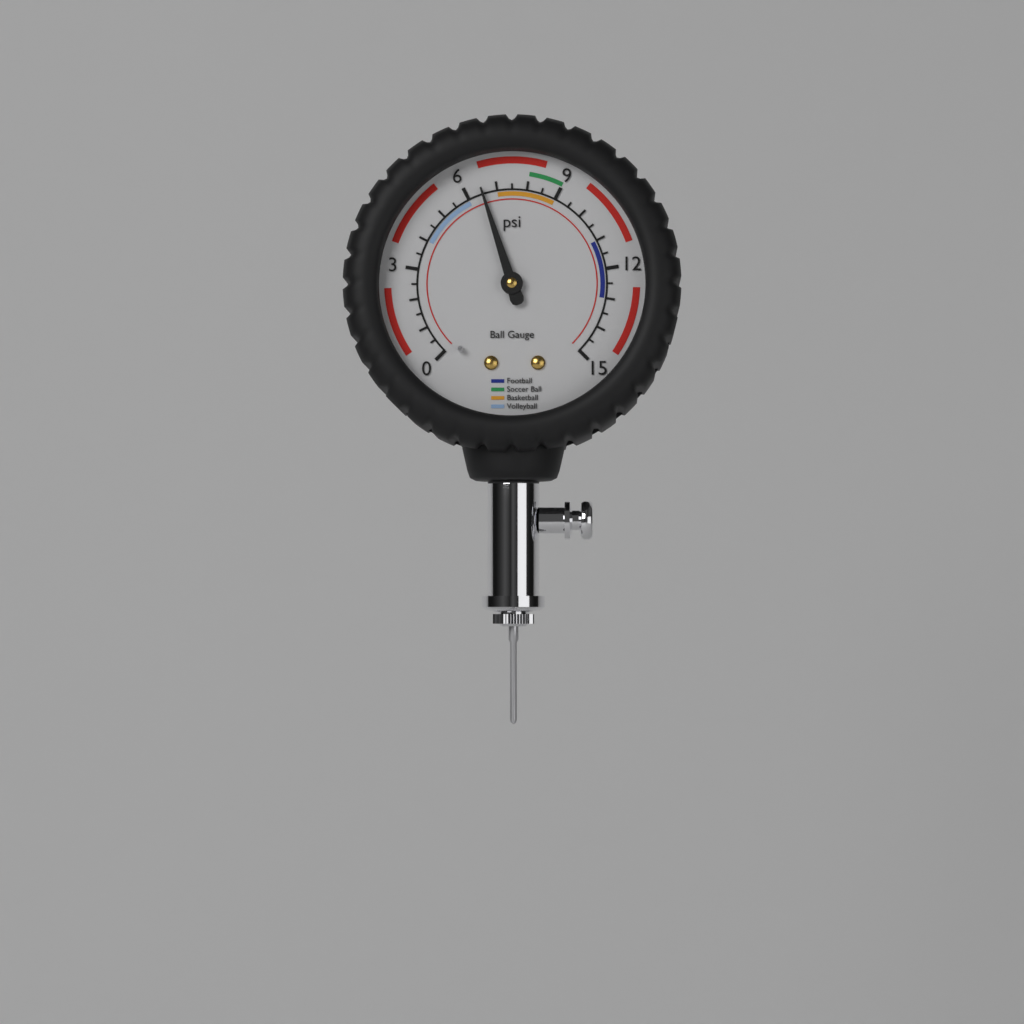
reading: 6.5 psi
